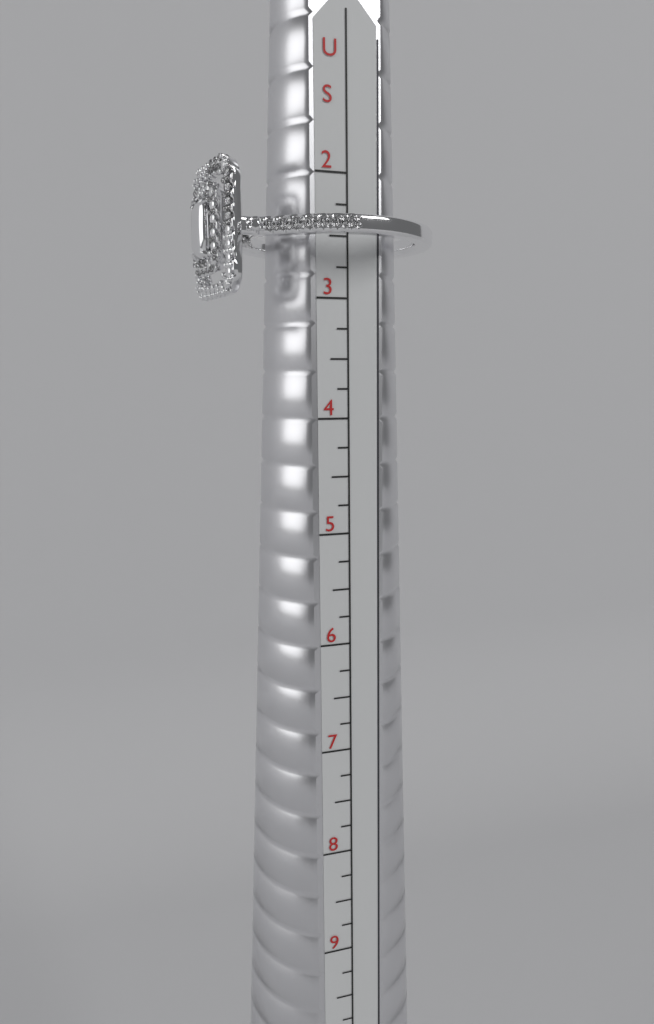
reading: 3.00 US
